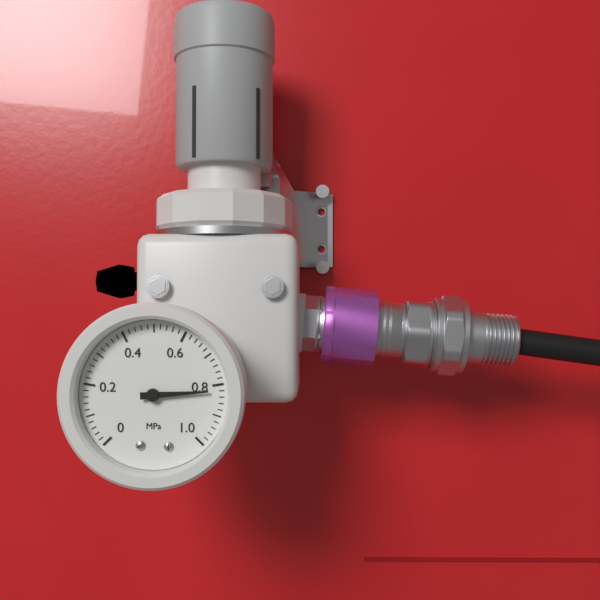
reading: 0.82 MPa
